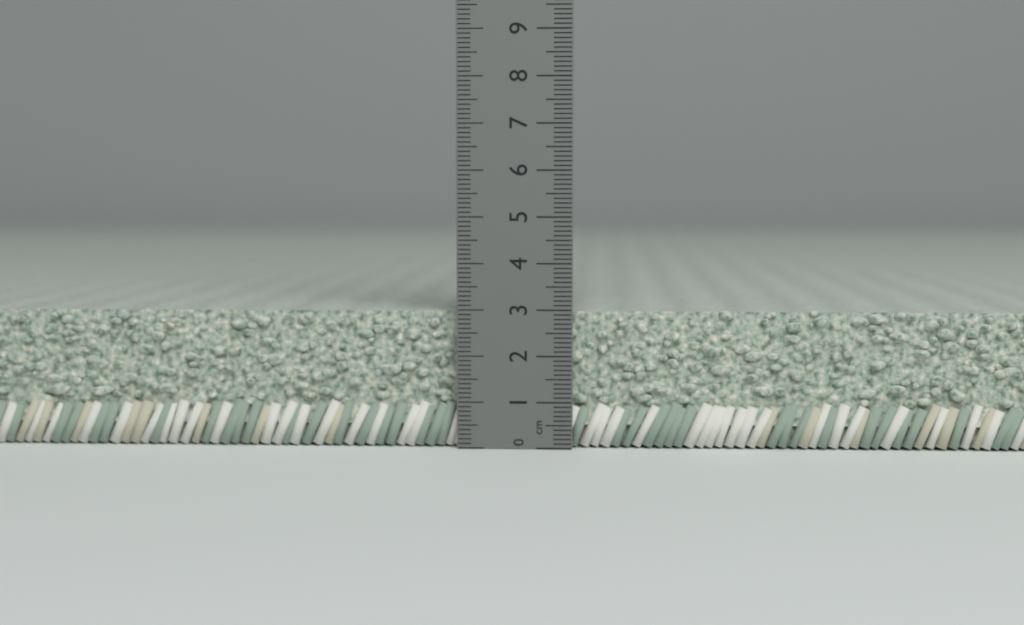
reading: 3.0 cm
